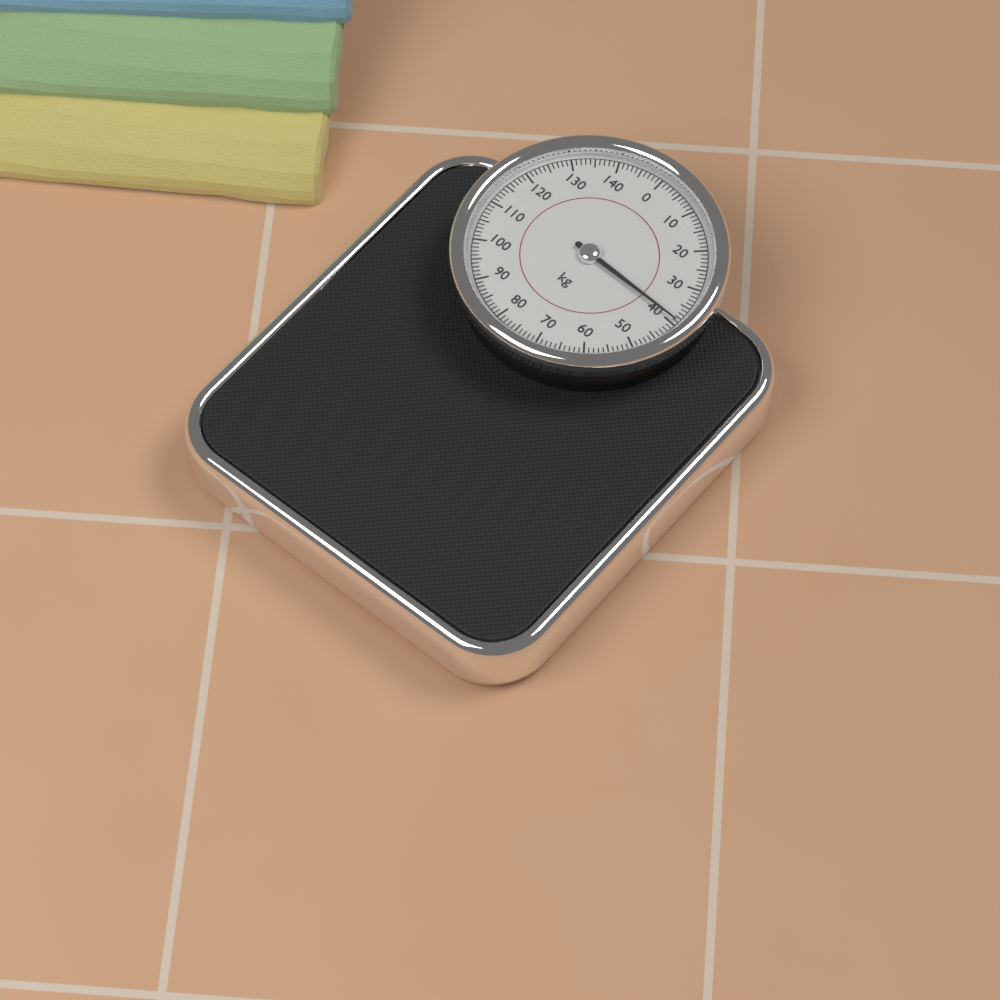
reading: 39 kg
